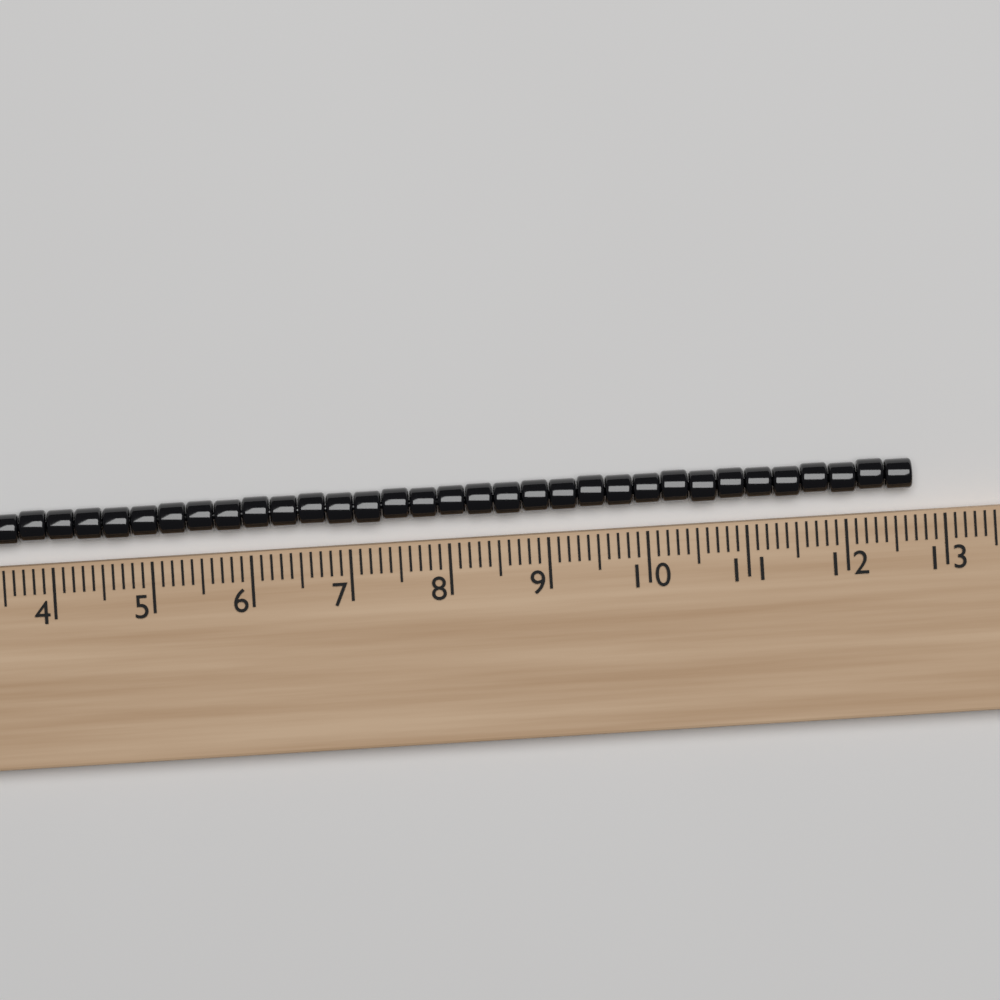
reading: 12.7 (no unit)
